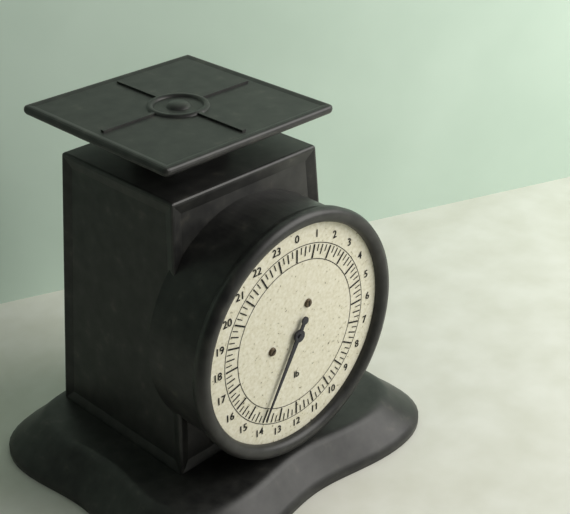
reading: 14.00 lb
